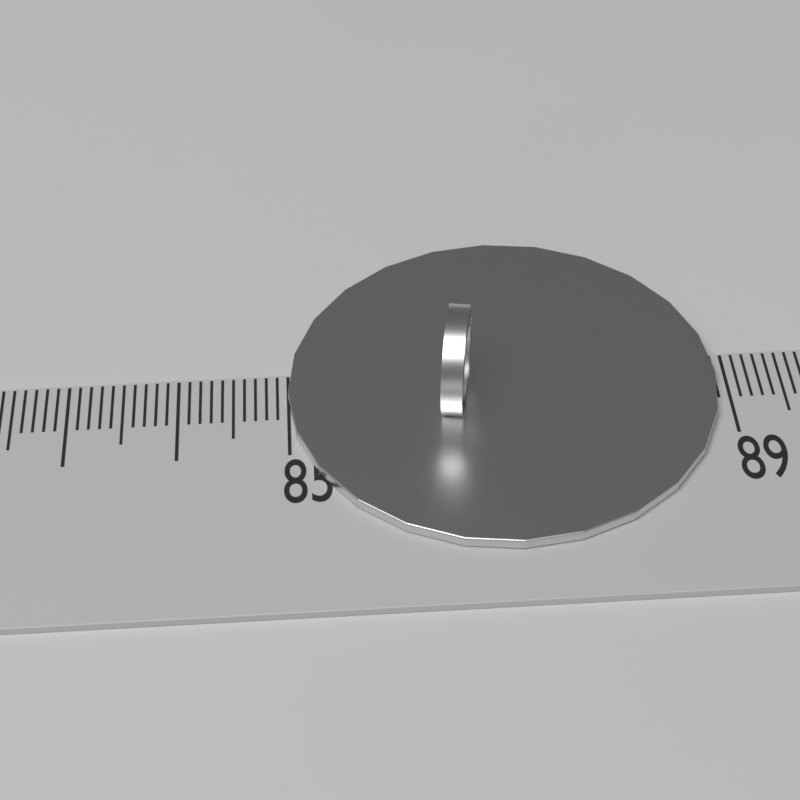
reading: 88.9 (no unit)
